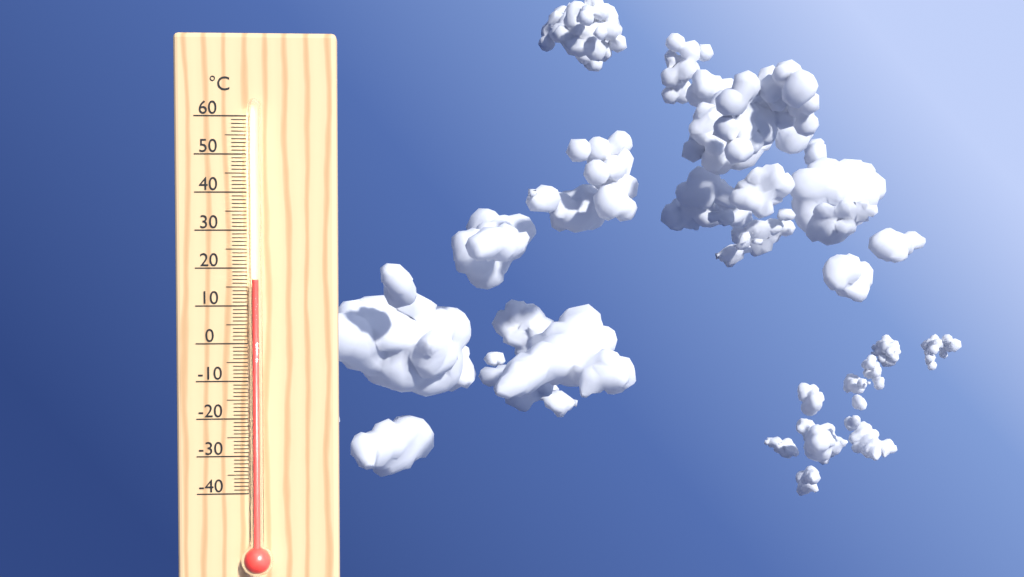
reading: 17 °C
